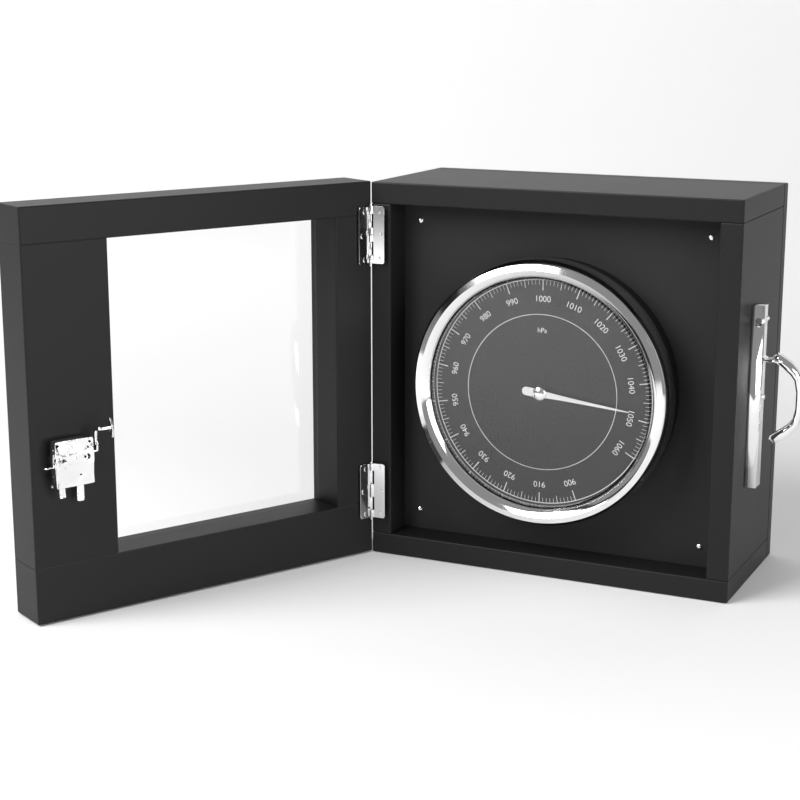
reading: 1048 hPa
